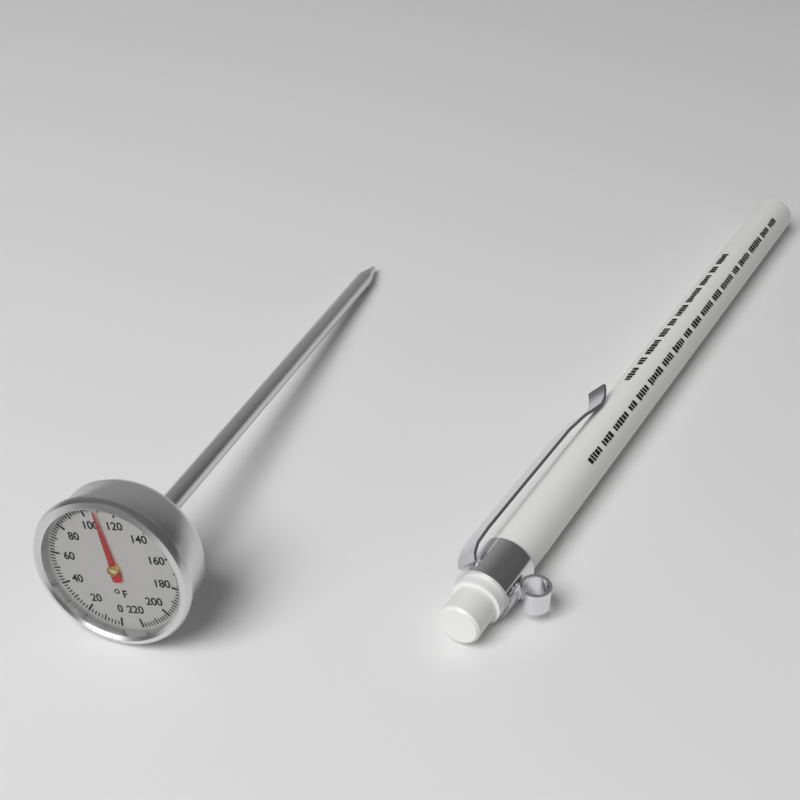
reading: 108 °F
